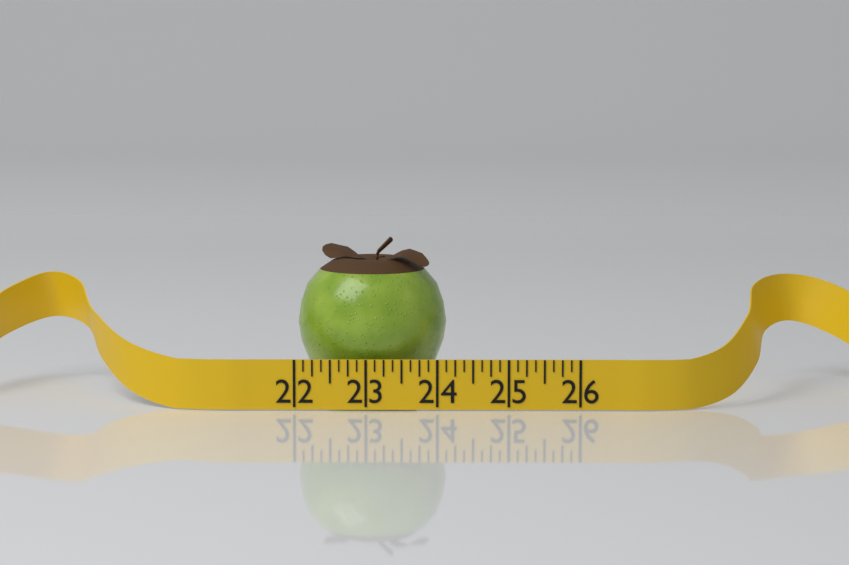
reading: 24.125 (no unit)
